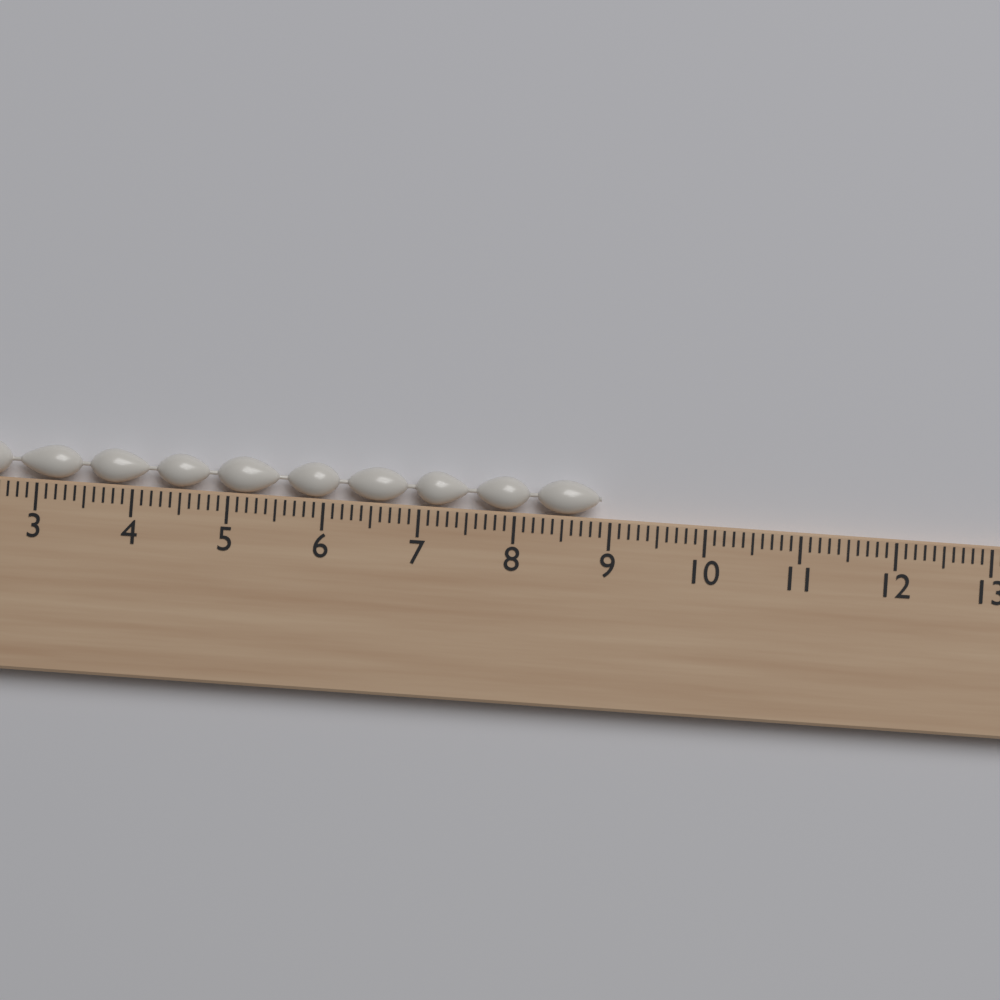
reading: 8.9 cm
